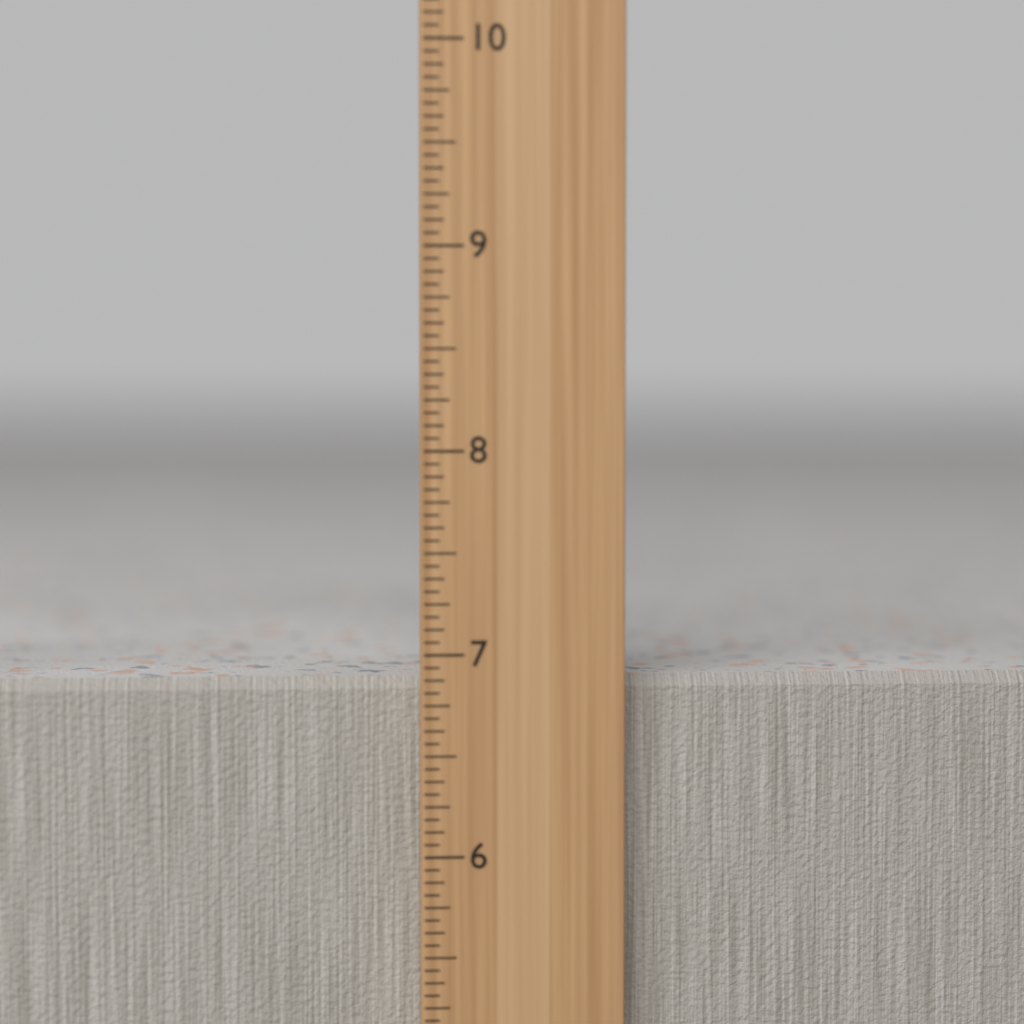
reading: 6.8750 in
